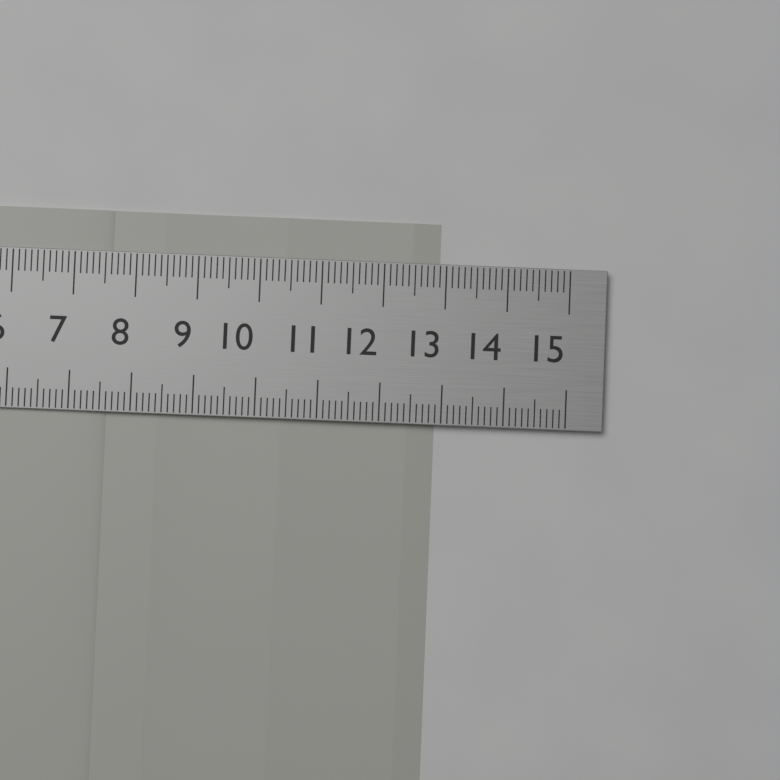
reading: 12.9 cm
